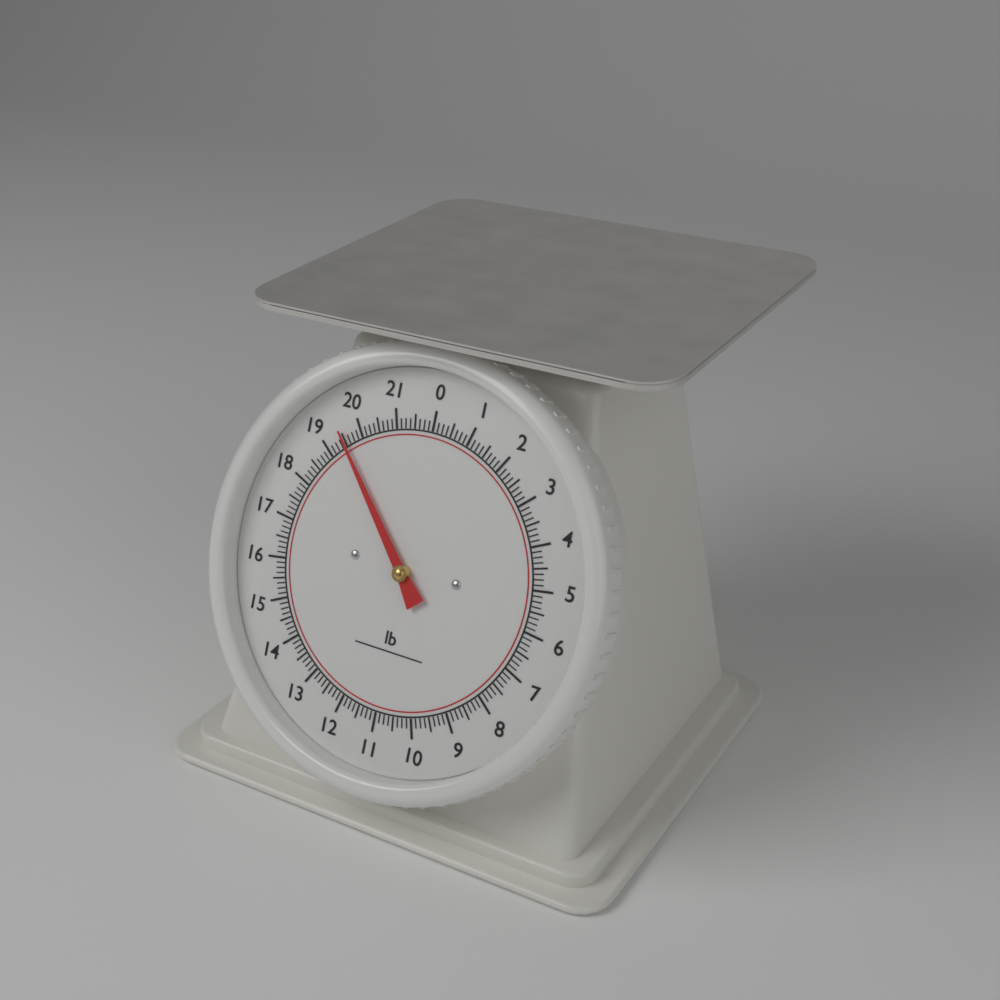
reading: 19.500 lb
